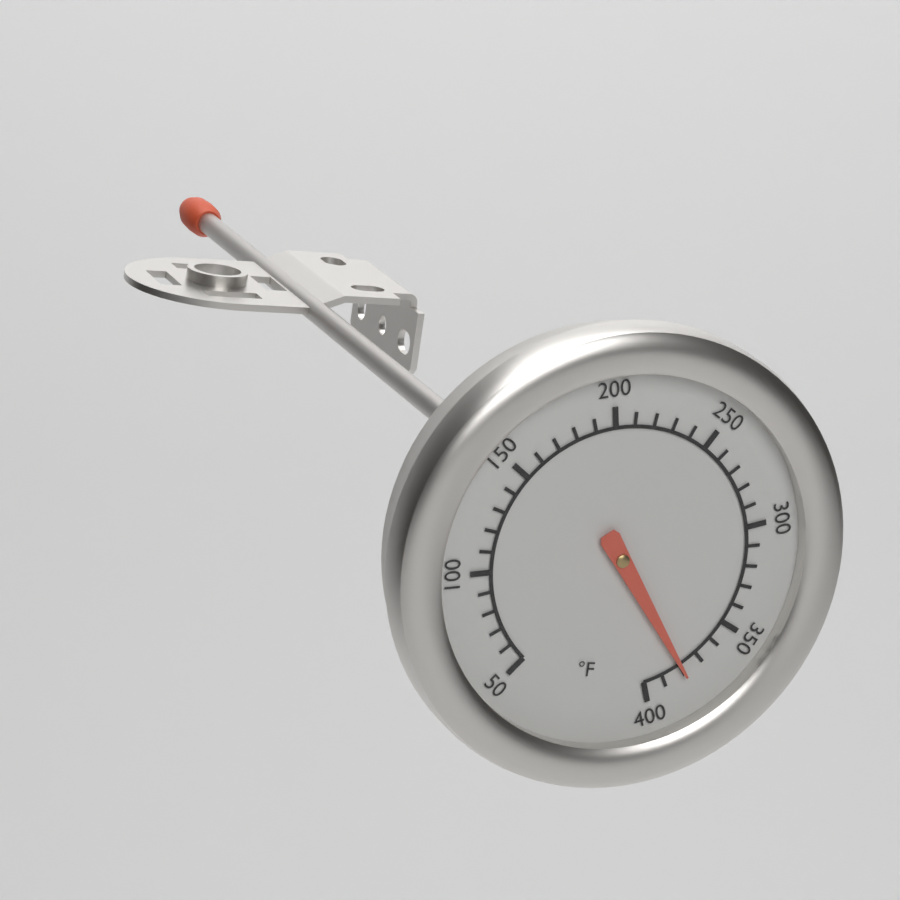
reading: 380 °F
